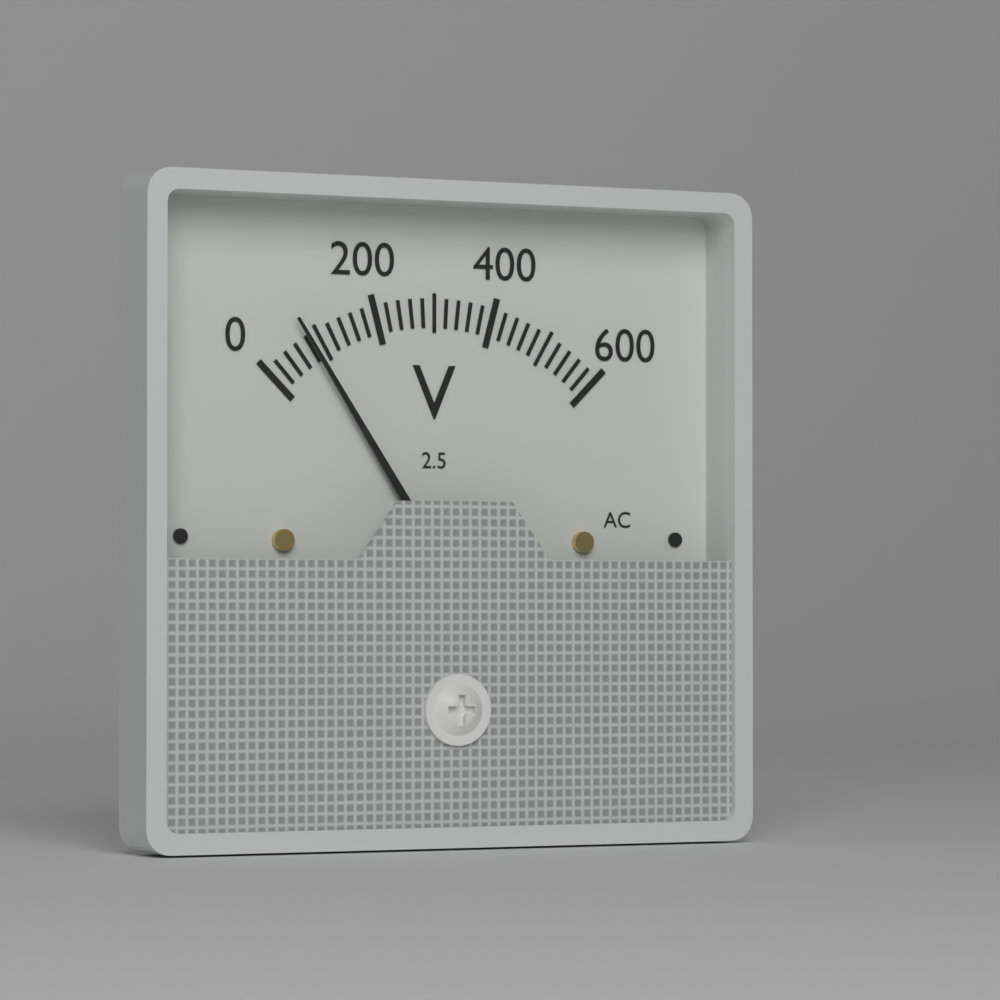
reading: 80 V
